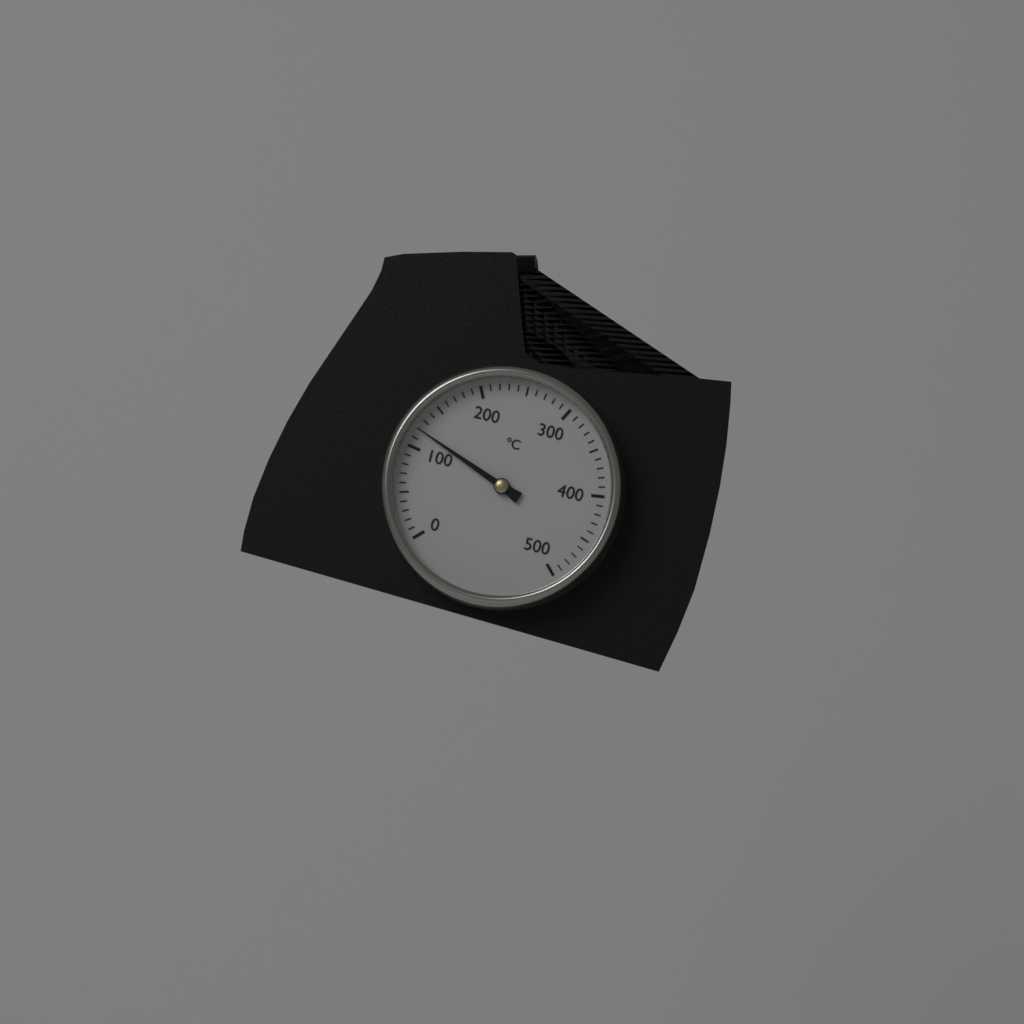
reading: 120 °C
